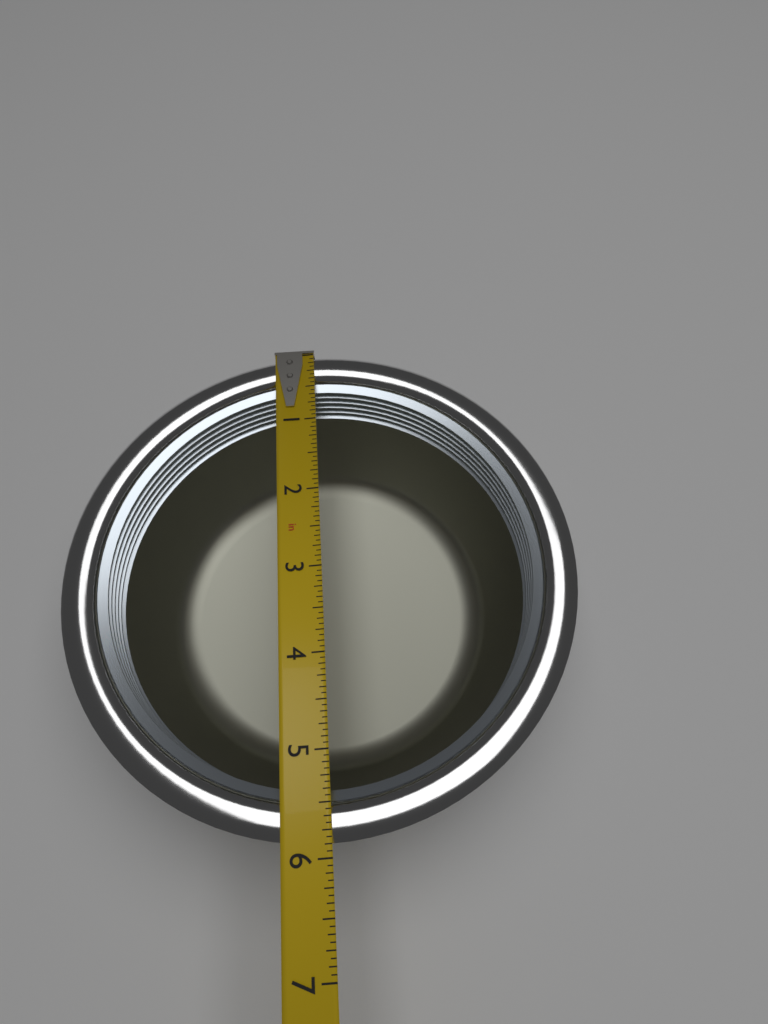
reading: 5.8750 in
